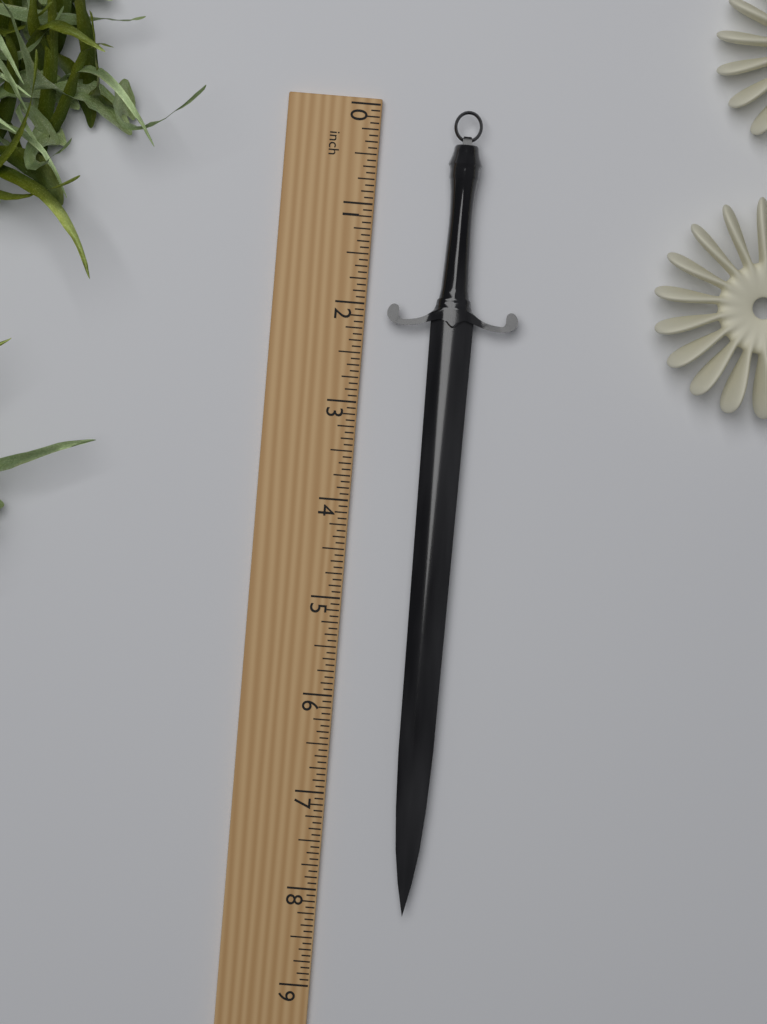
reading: 8.1875 inch
